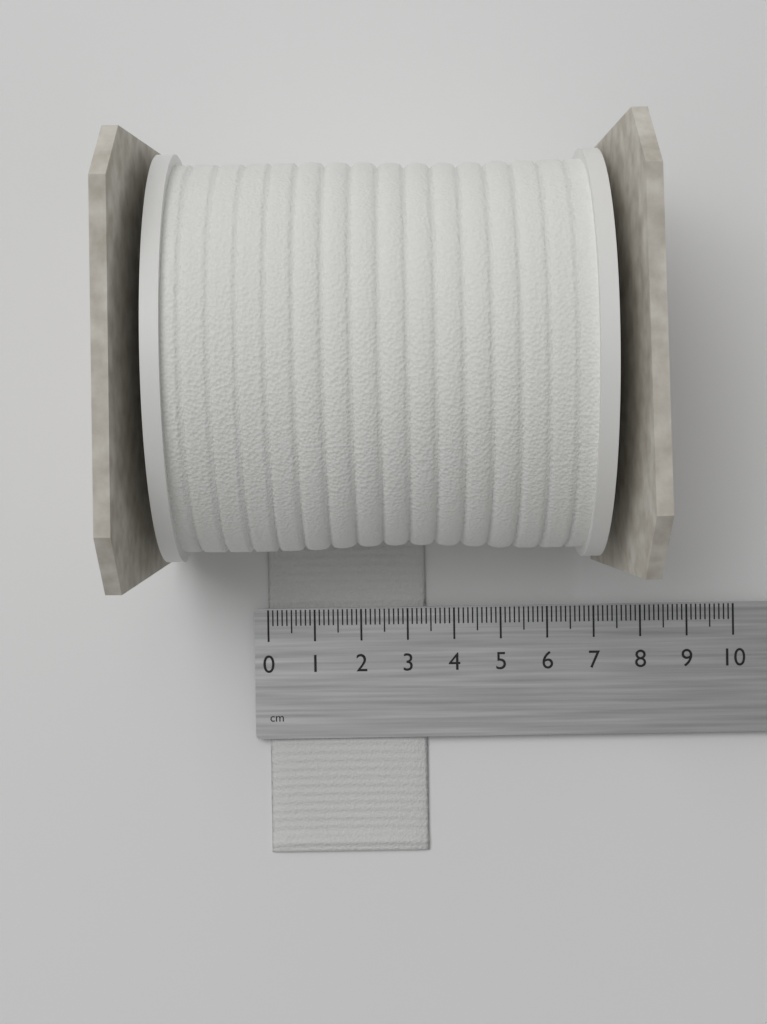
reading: 3.4 cm
